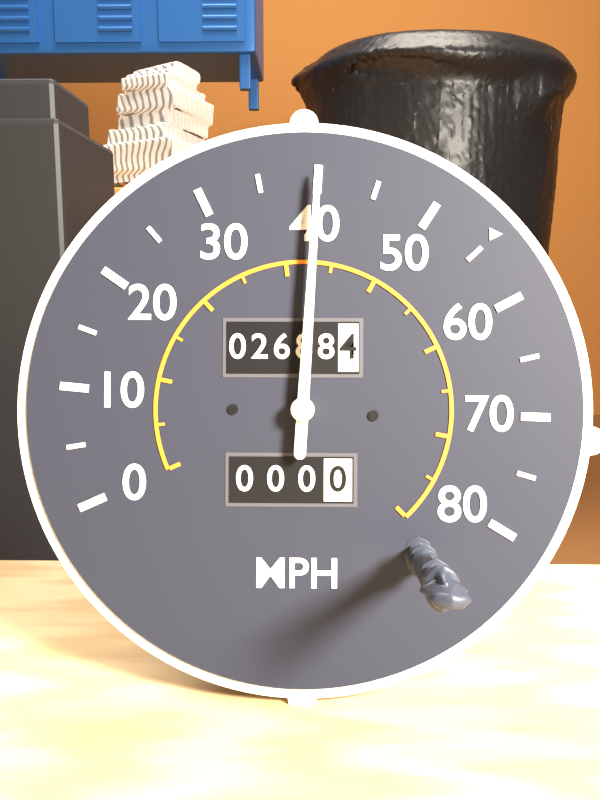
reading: 40 MPH
